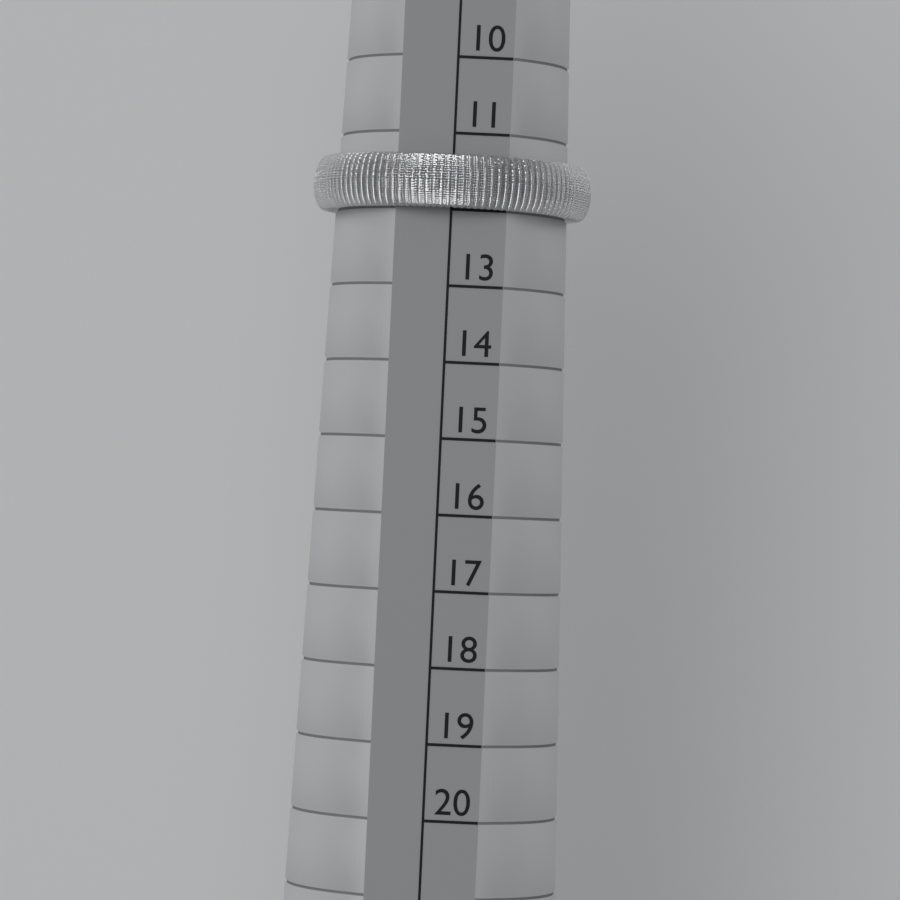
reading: 12 (no unit)
